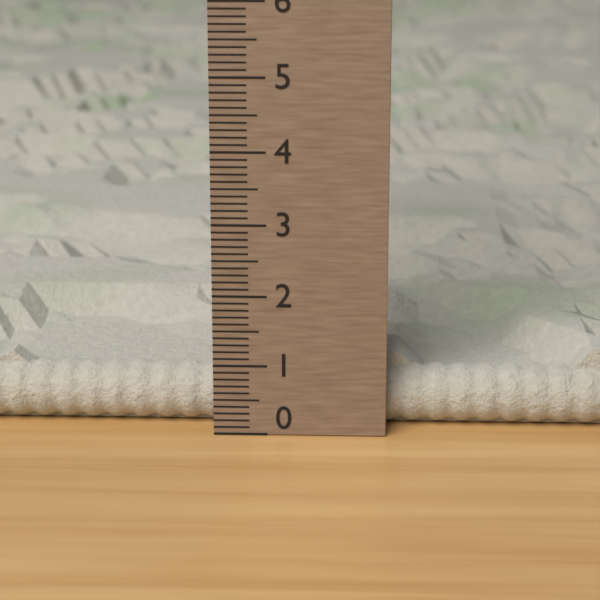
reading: 1.1 (no unit)
